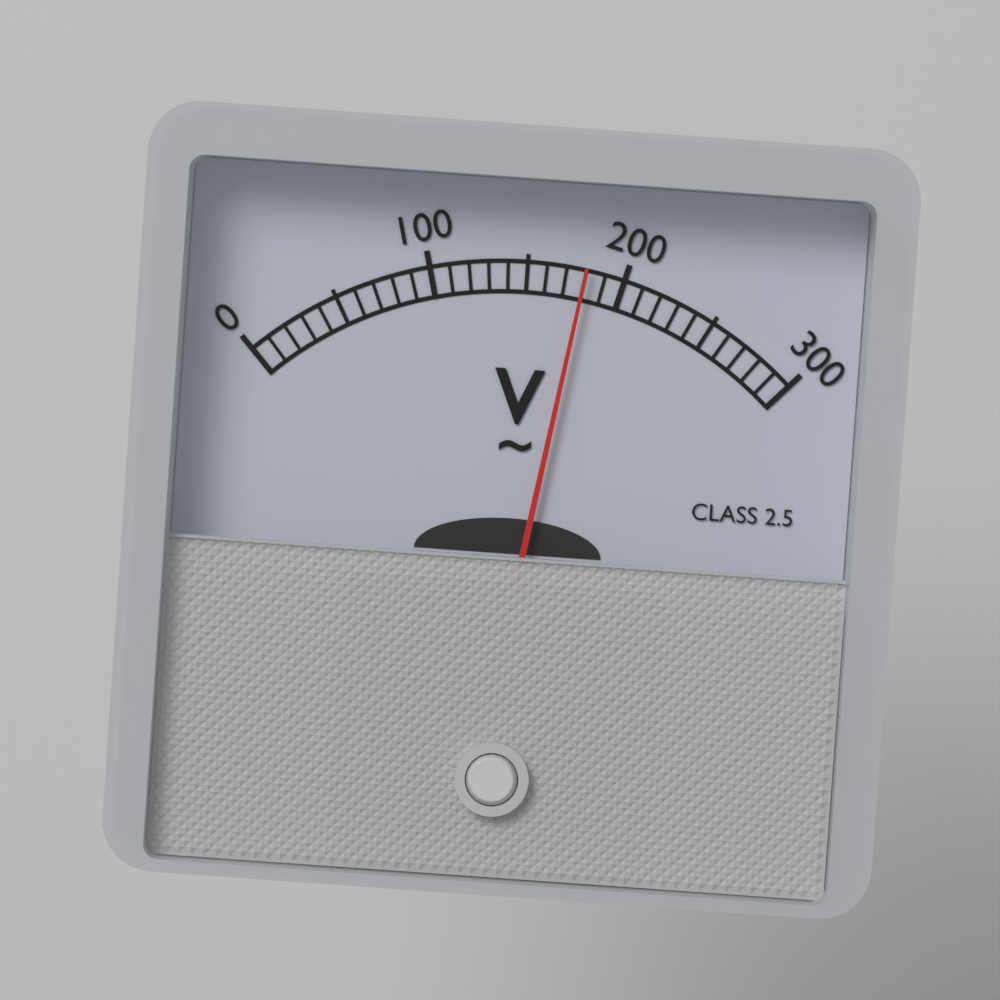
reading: 180 V
